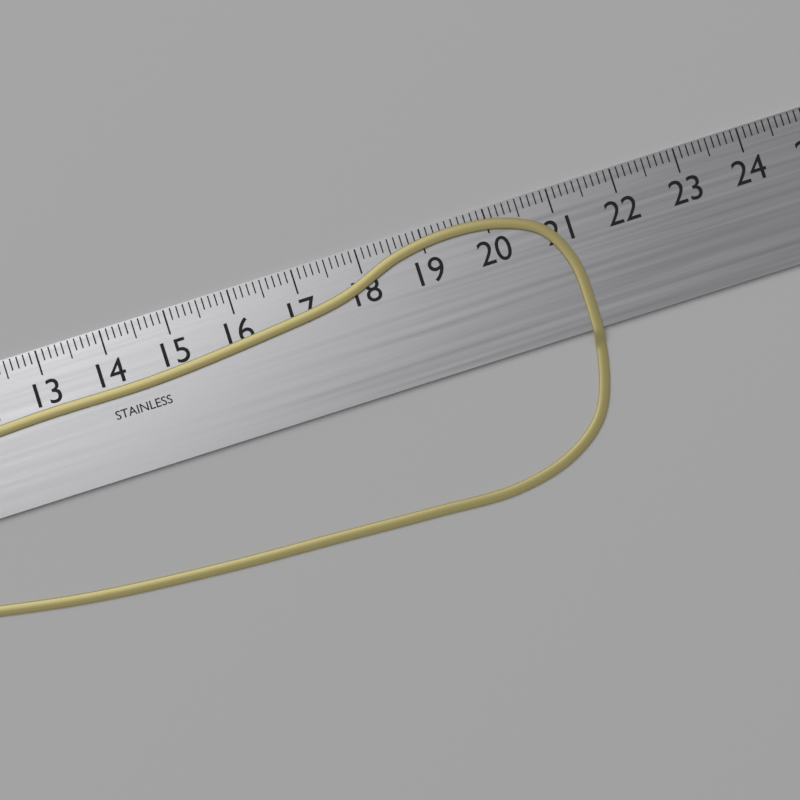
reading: 21.2 cm
